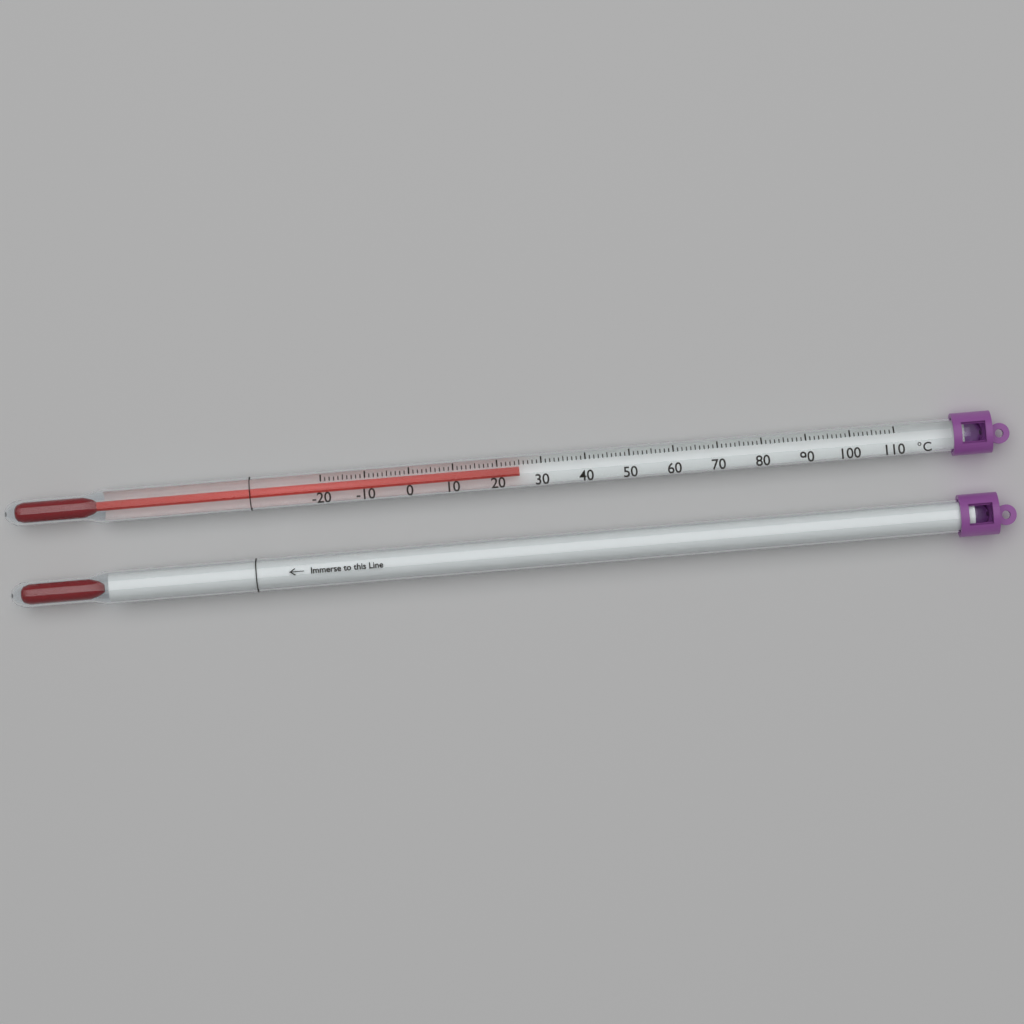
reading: 25 °C
